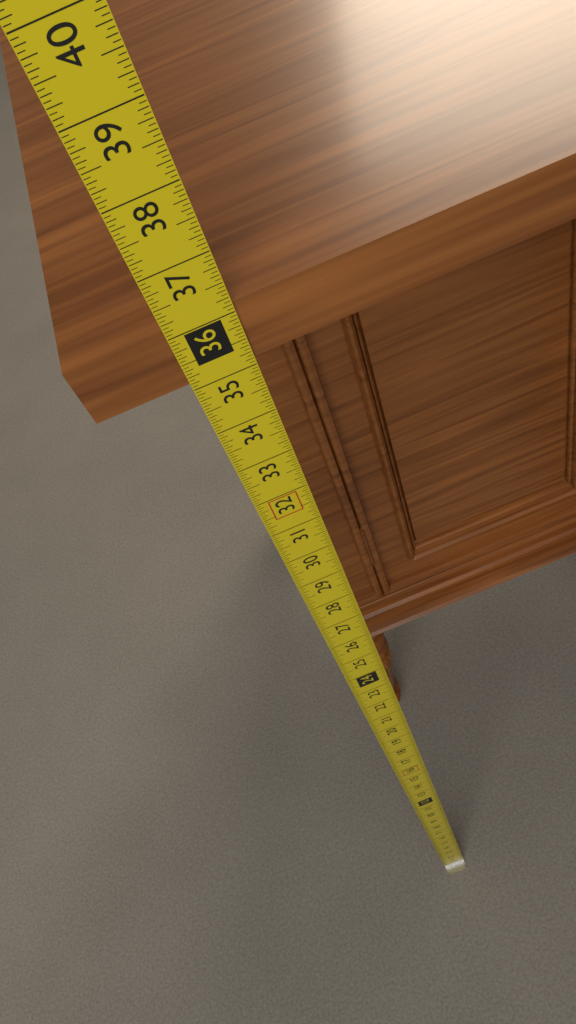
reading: 36.1250 in
